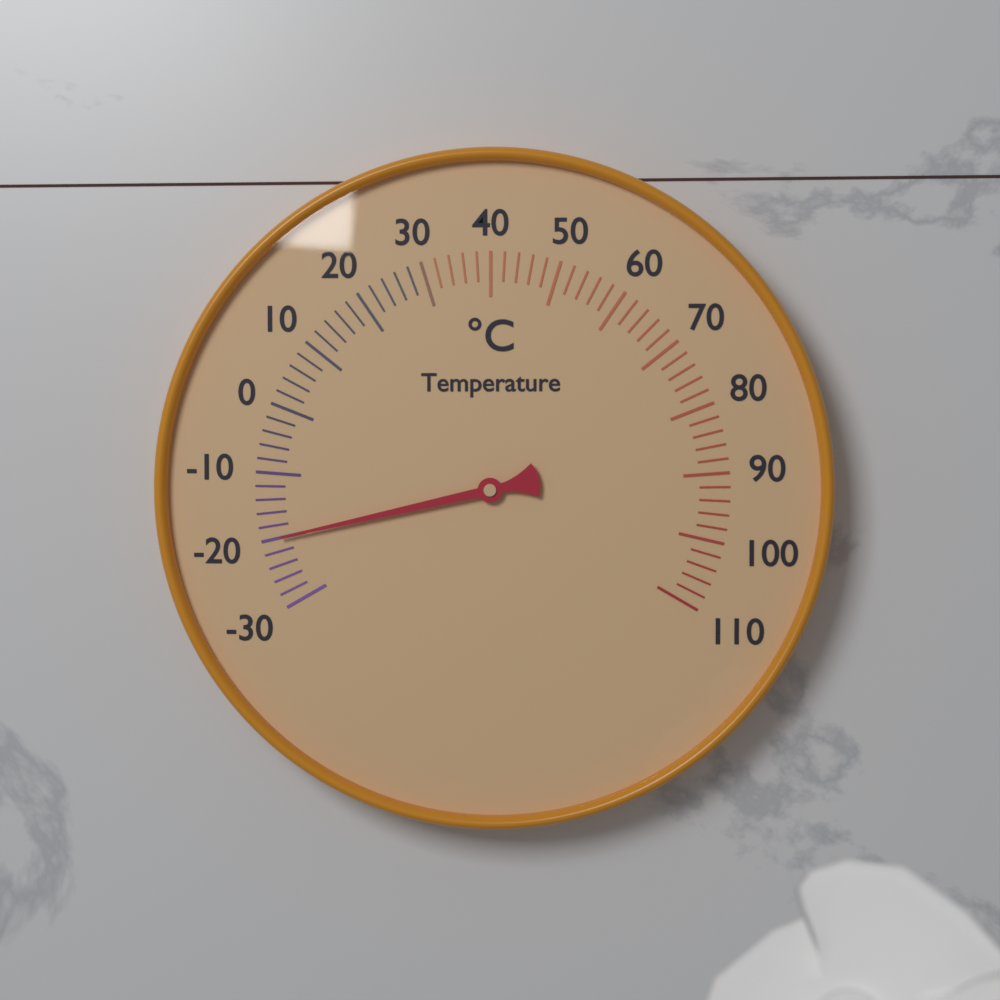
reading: -20 °C
